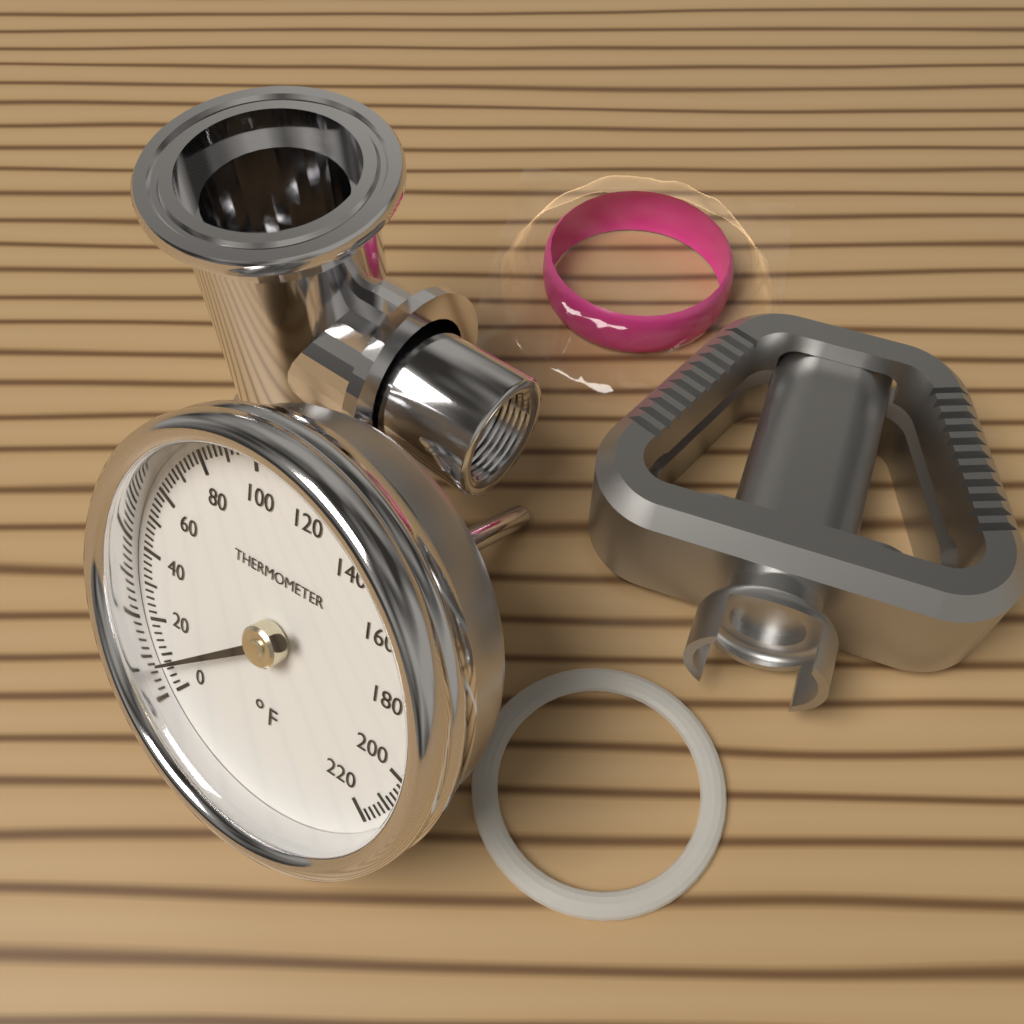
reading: 8 °F
